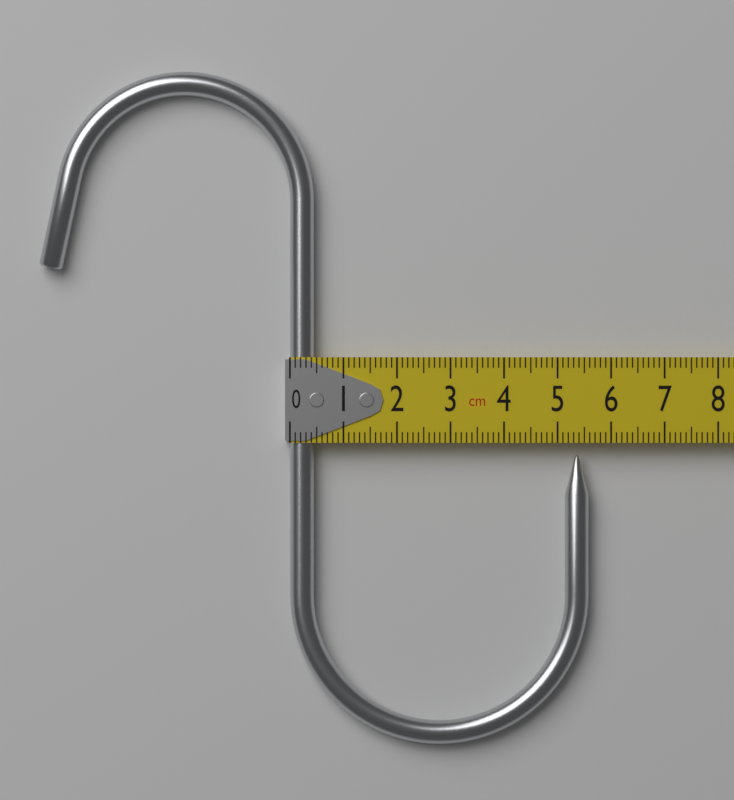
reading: 5.6 cm
